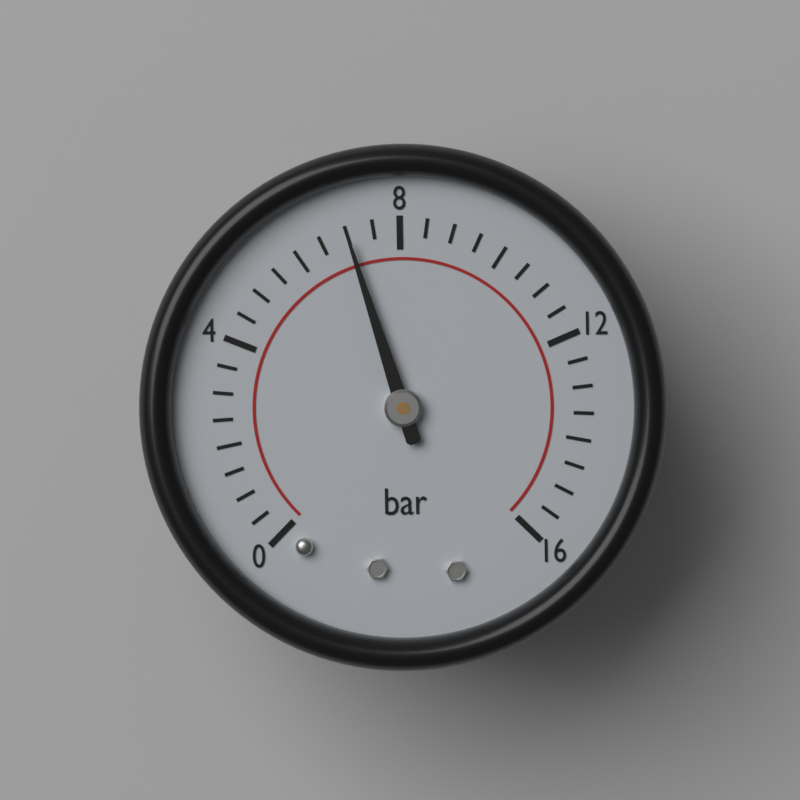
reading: 7.0 bar
